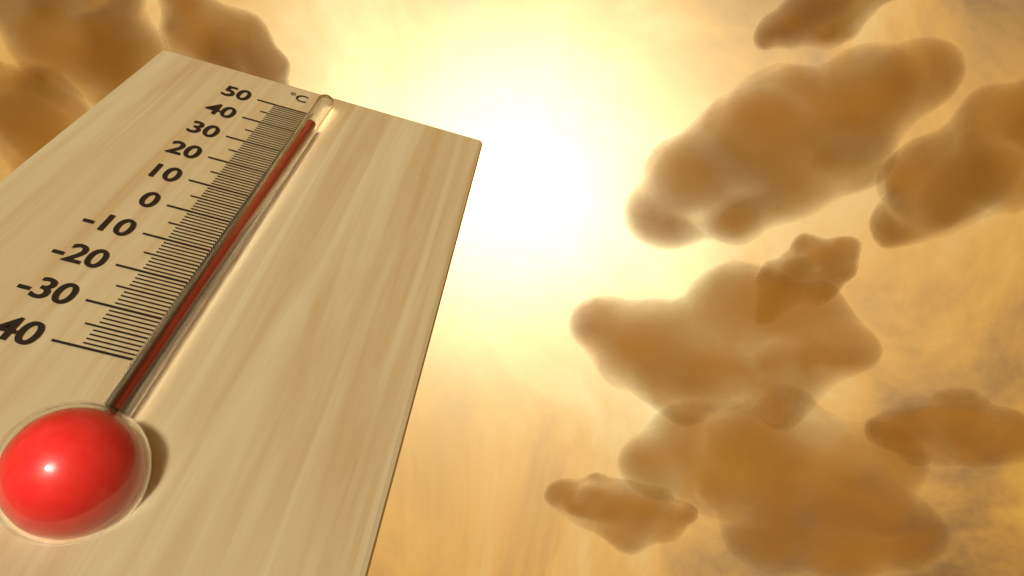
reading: 41 °C
